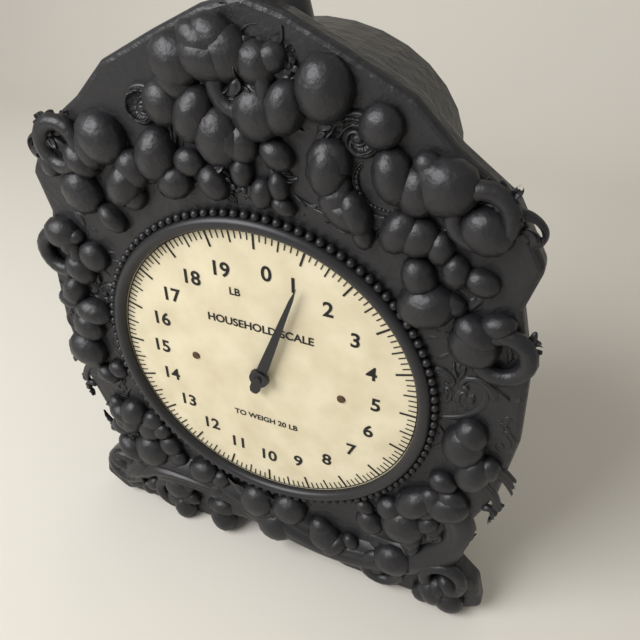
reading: 1.125 lb
